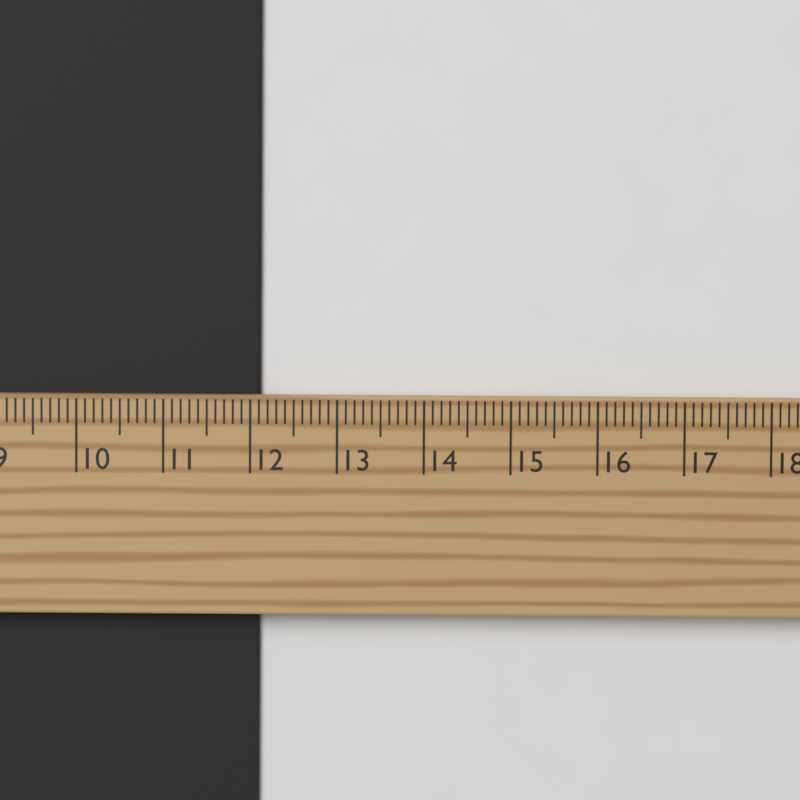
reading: 12.1 cm
